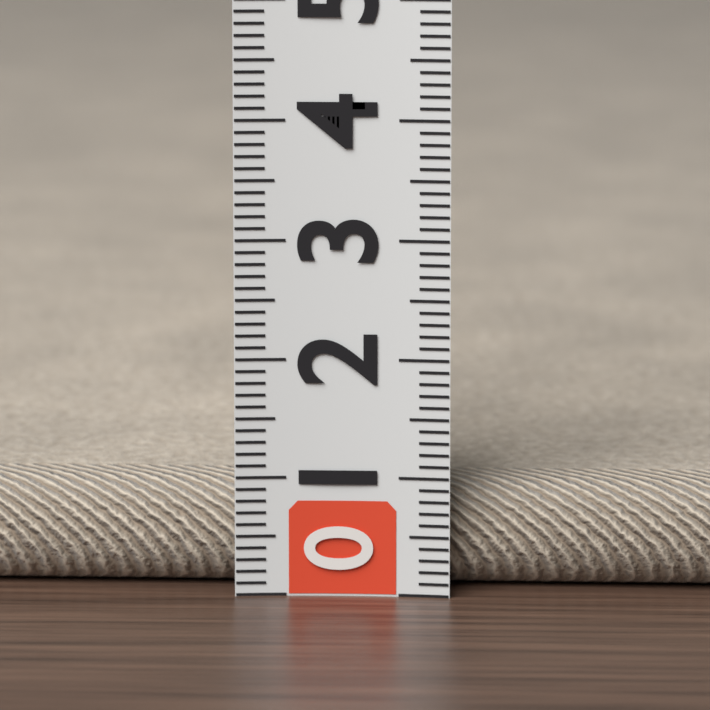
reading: 0.9 (no unit)
